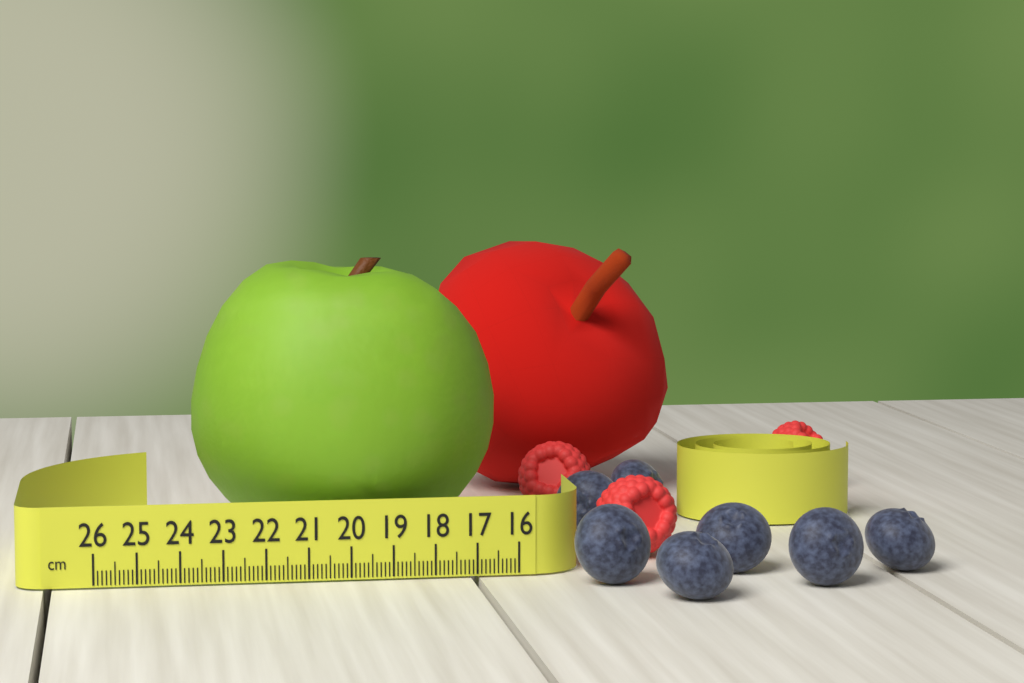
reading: 23.6 cm
